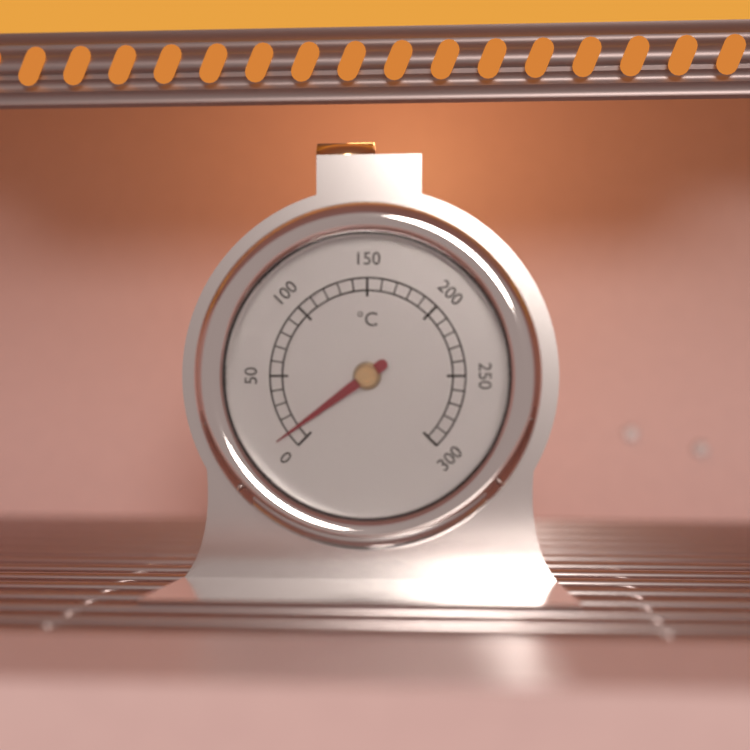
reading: 10 °C
